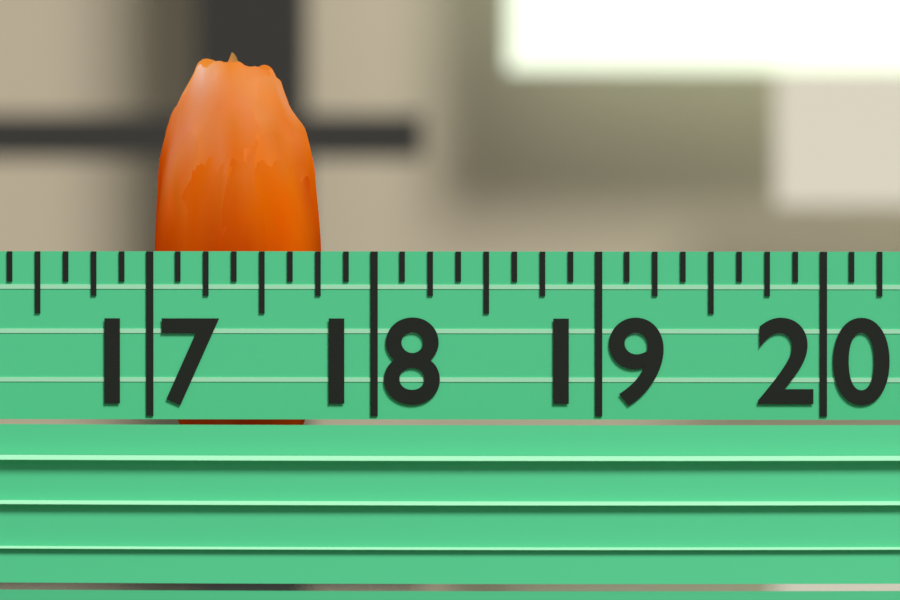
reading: 17.750 (no unit)
